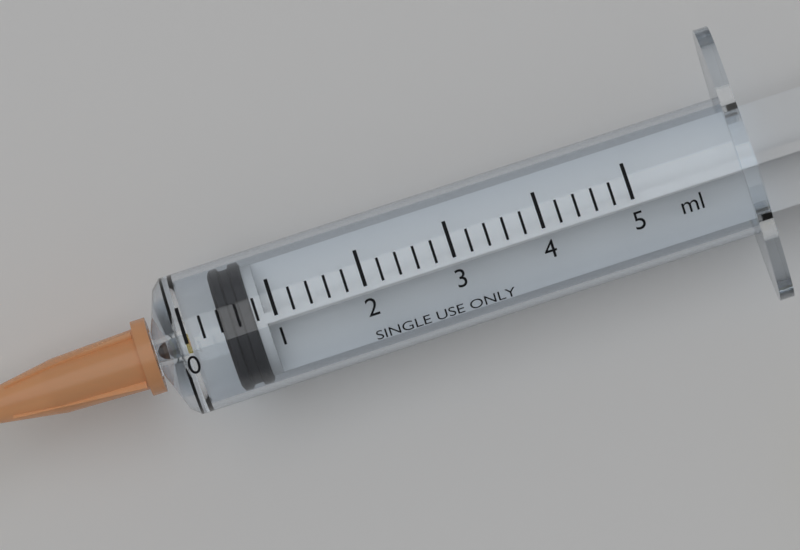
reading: 0.4 ml
